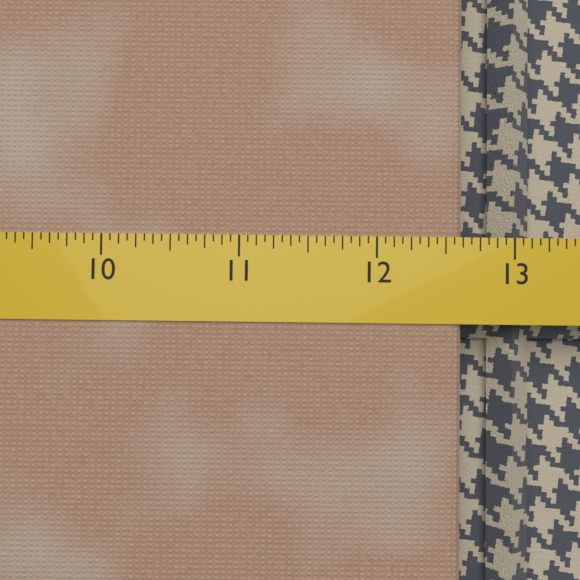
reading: 12.6250 (no unit)
